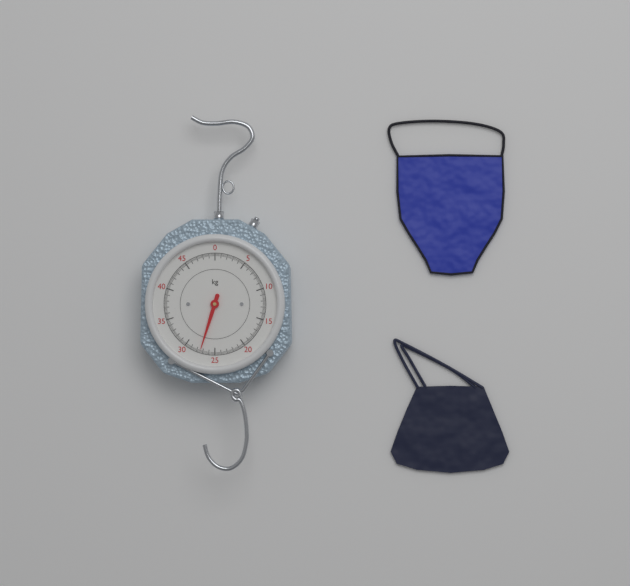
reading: 27.4 kg
